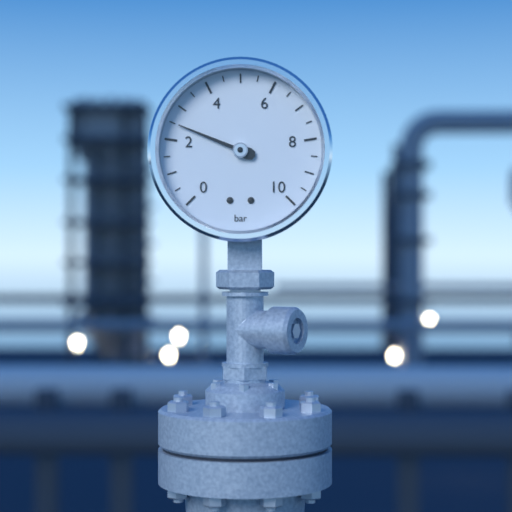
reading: 2.5 bar
